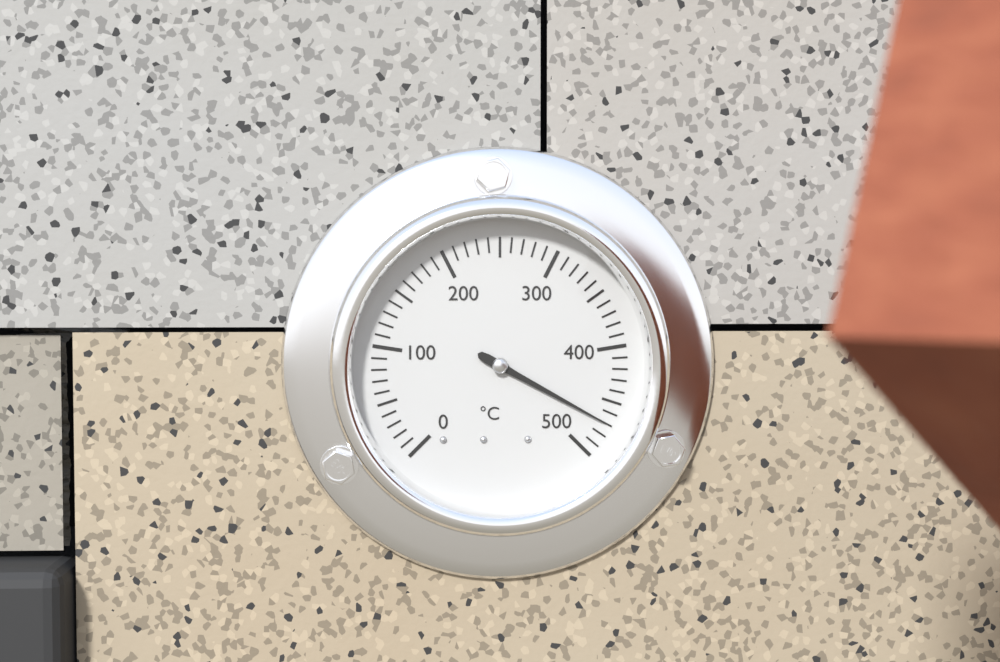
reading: 470 °C
